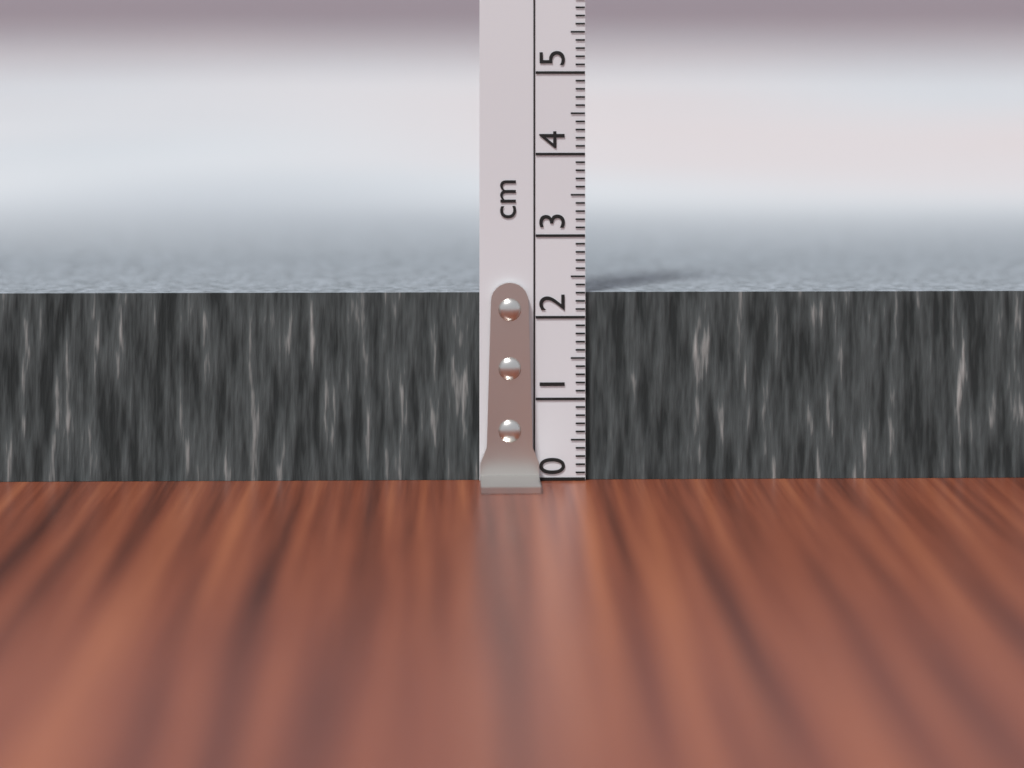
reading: 2.3 cm
